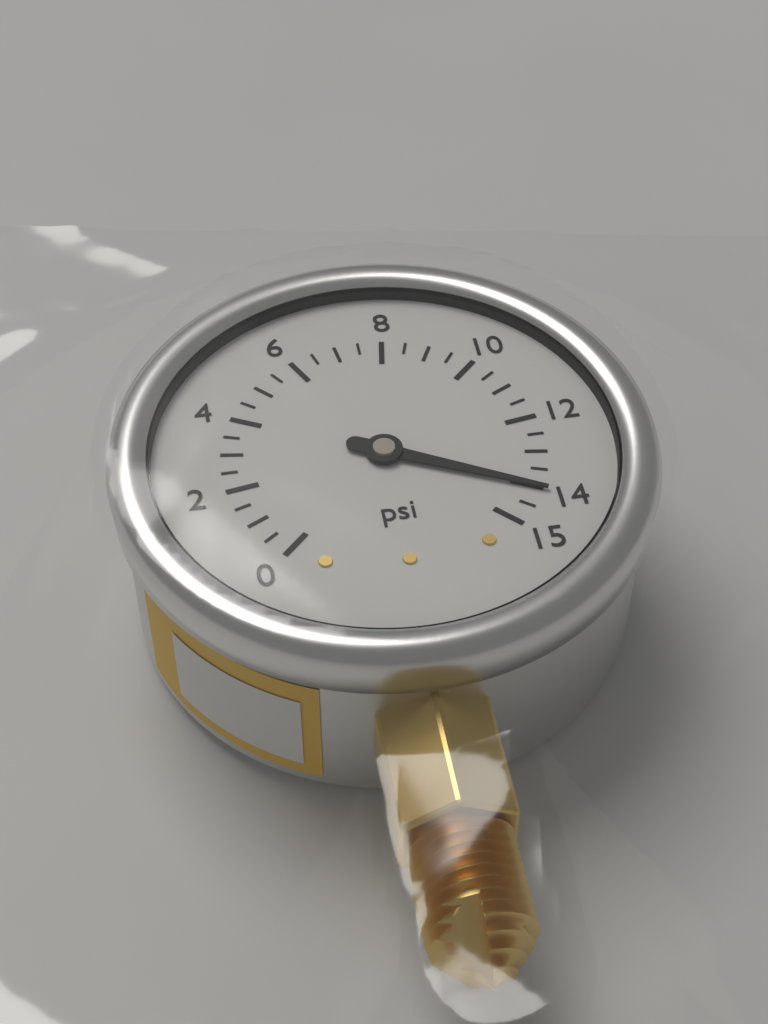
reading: 14.0 psi
